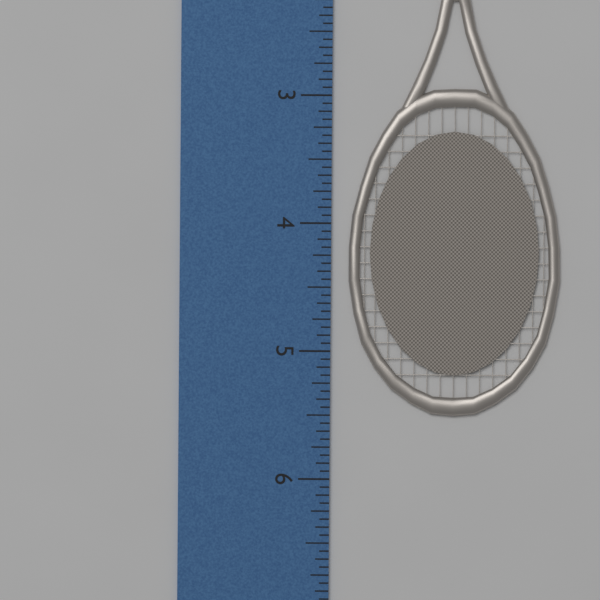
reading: 5.5000 inch
